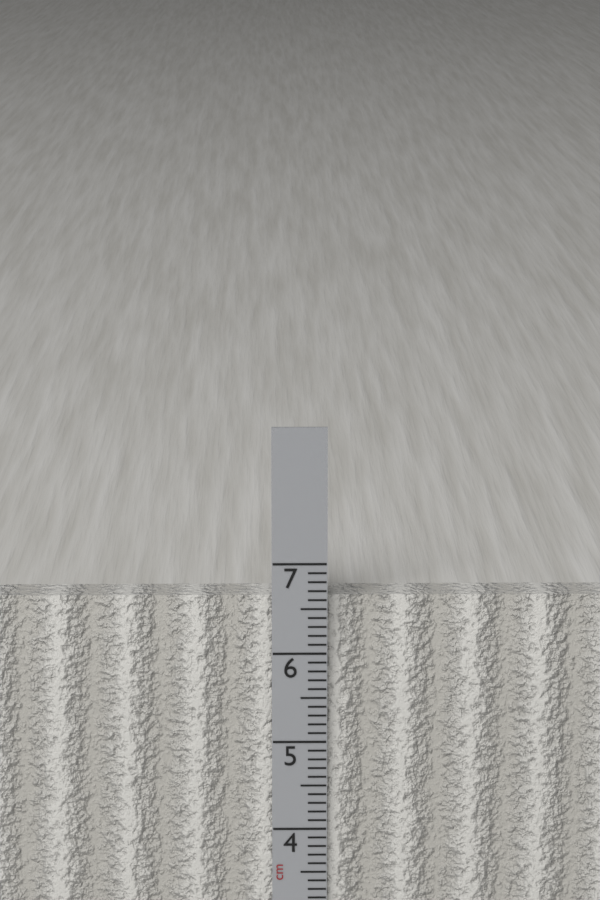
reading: 6.6 cm
